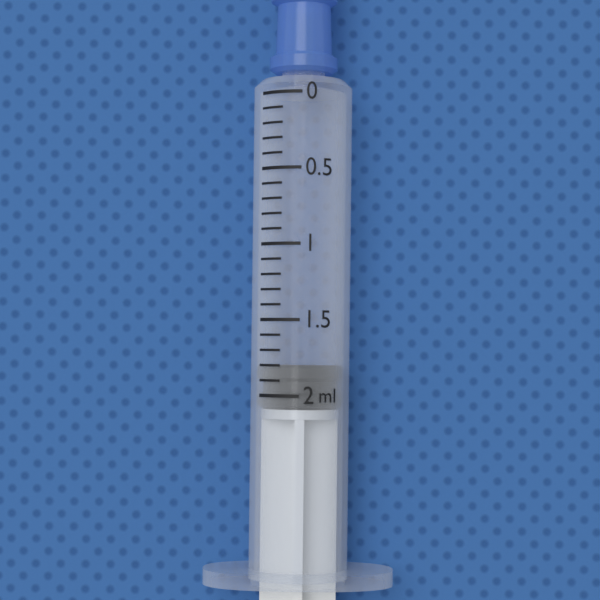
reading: 1.8 ml
